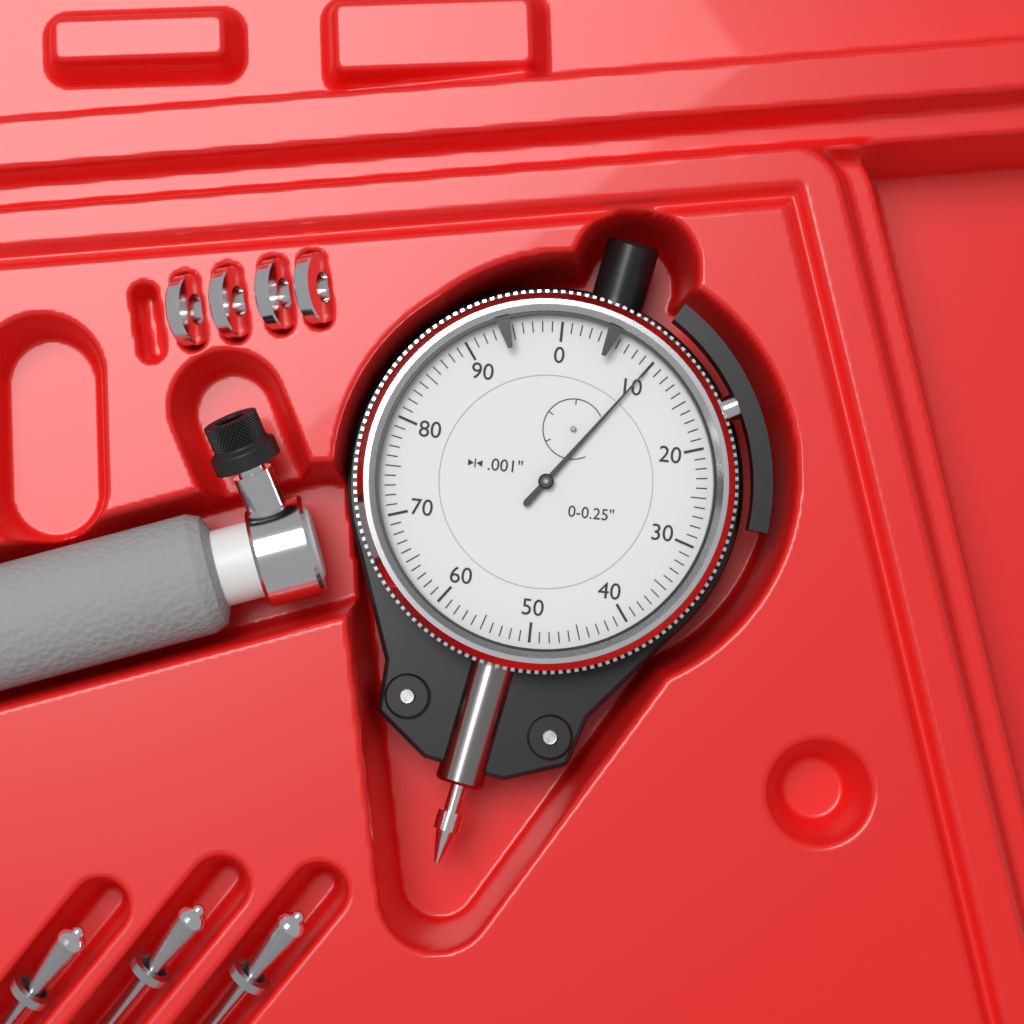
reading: 0.010 in
